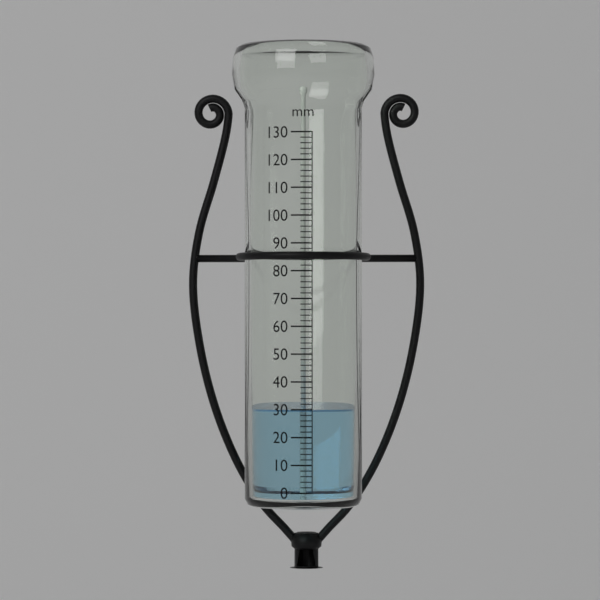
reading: 30 mm
